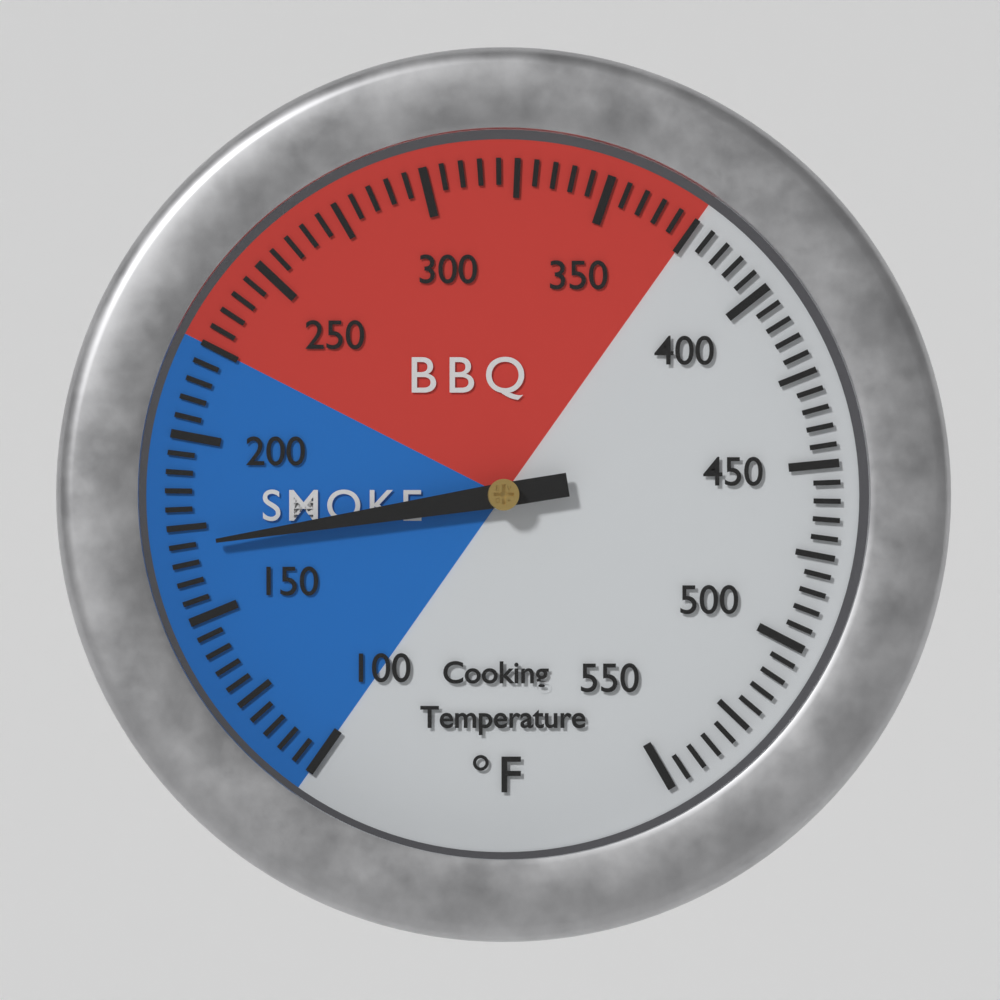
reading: 170 °F
